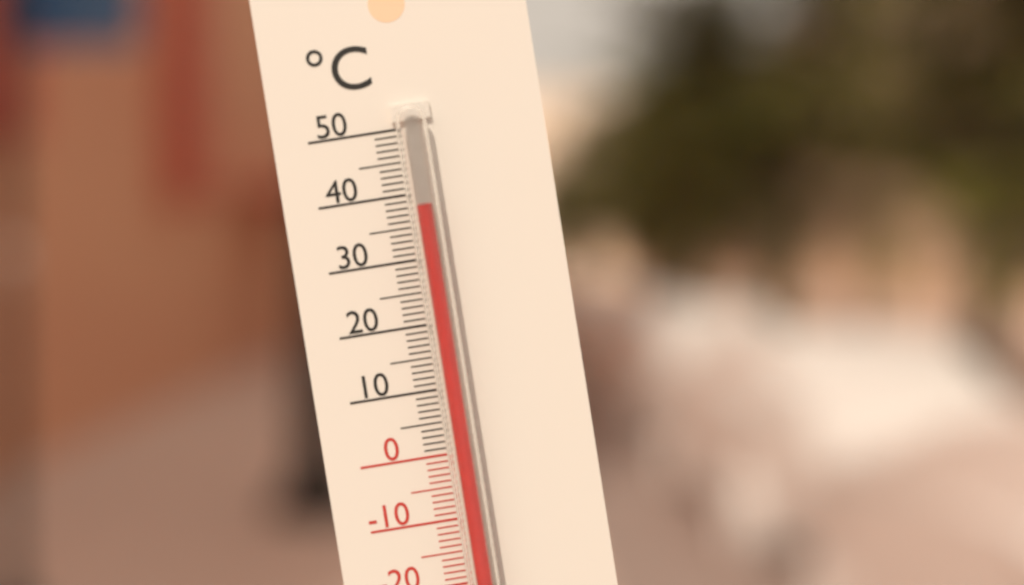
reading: 38 °C
